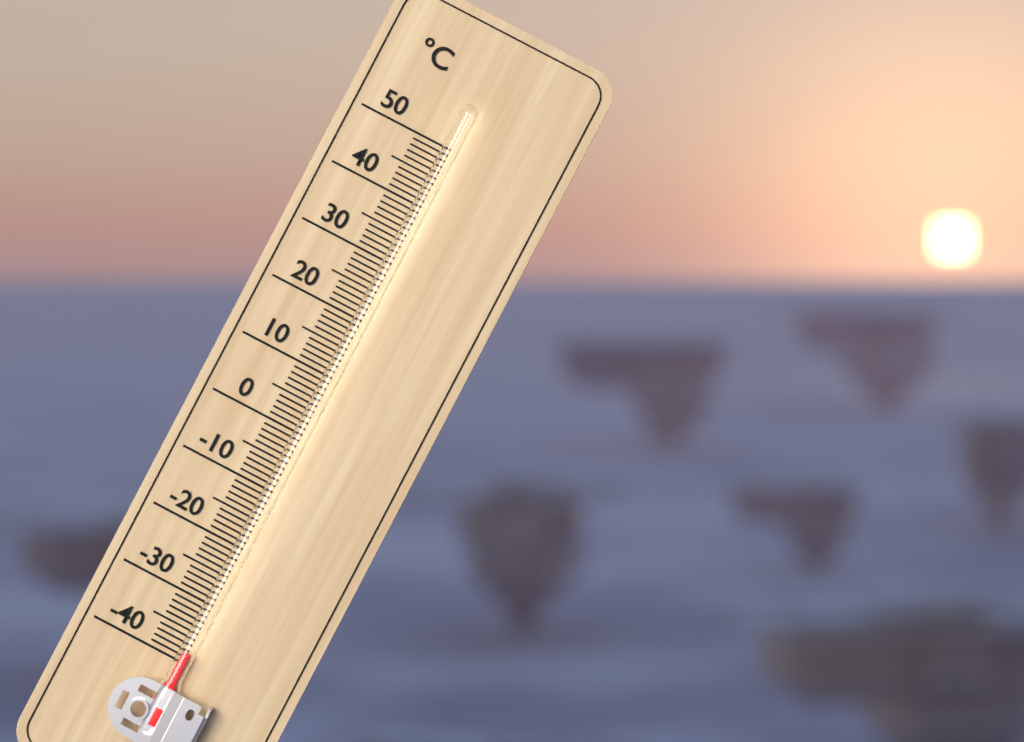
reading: -38 °C
